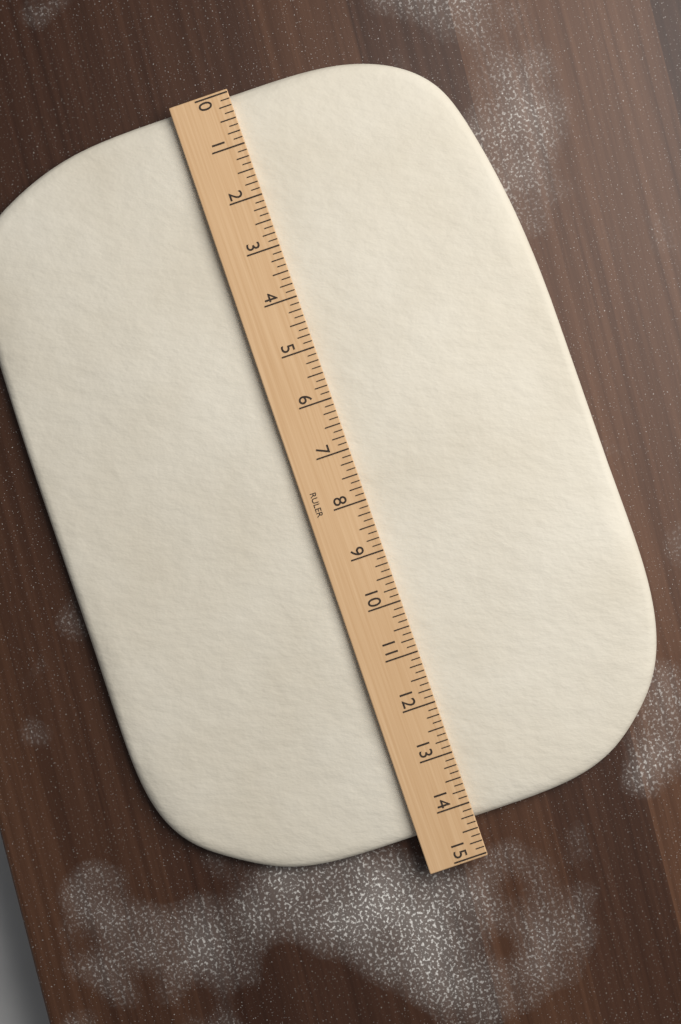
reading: 14.375 (no unit)
